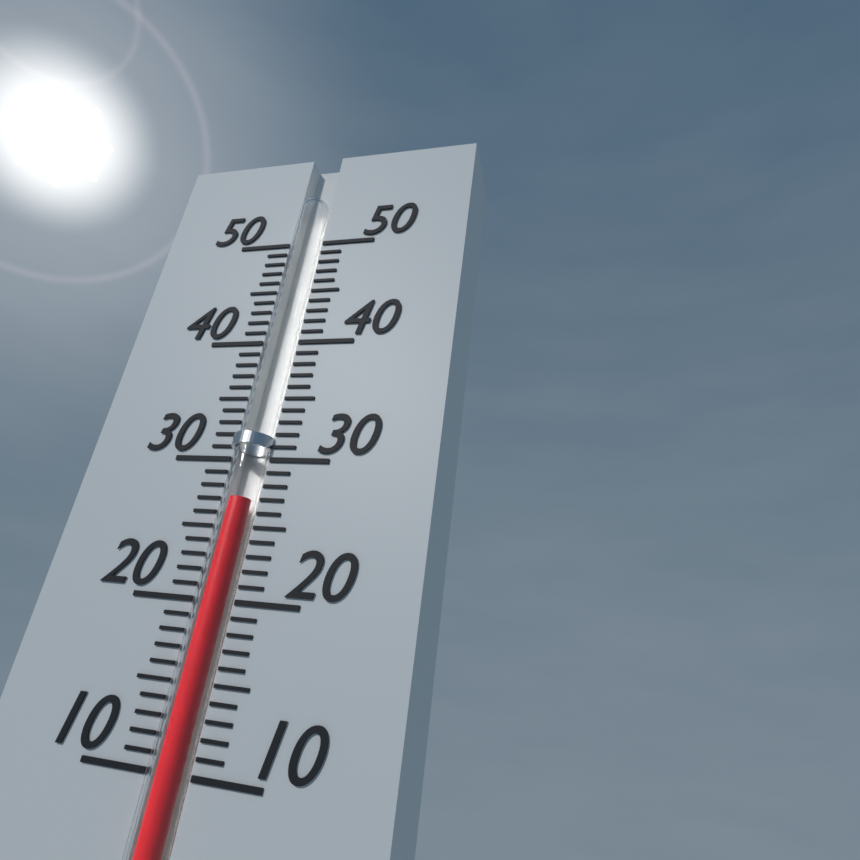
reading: 27 (no unit)
